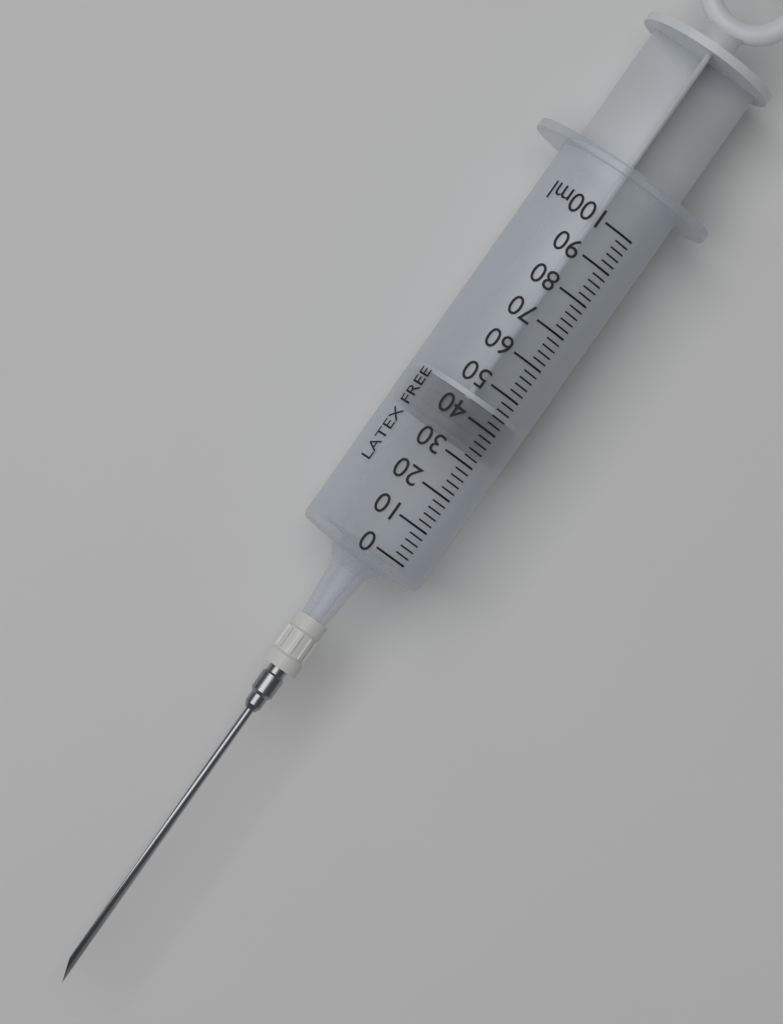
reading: 34 ml
